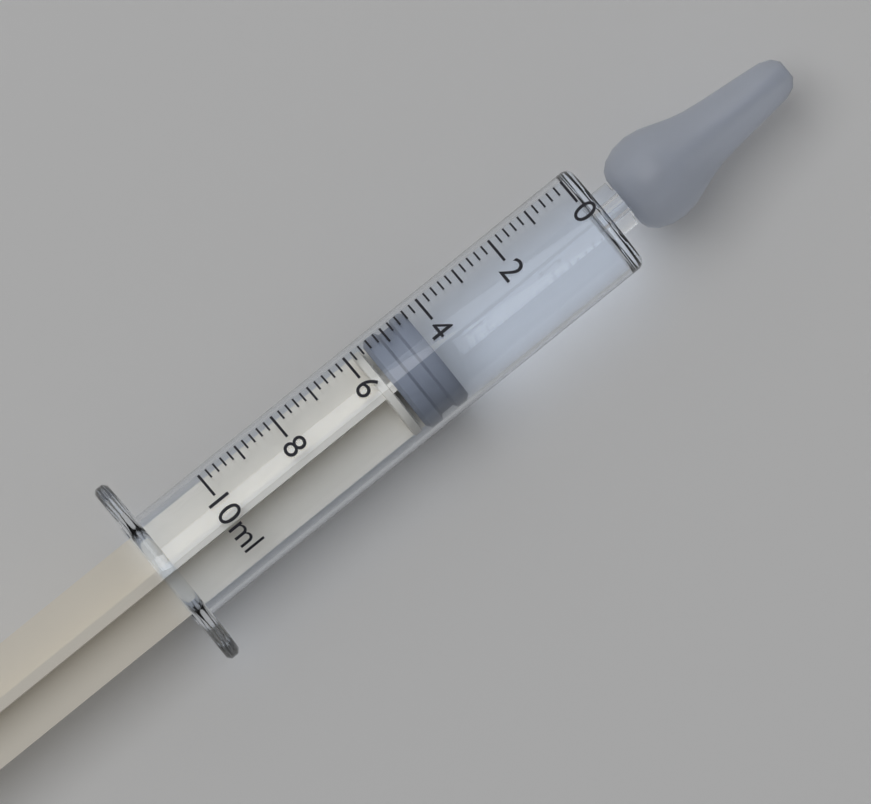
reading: 4.4 ml
